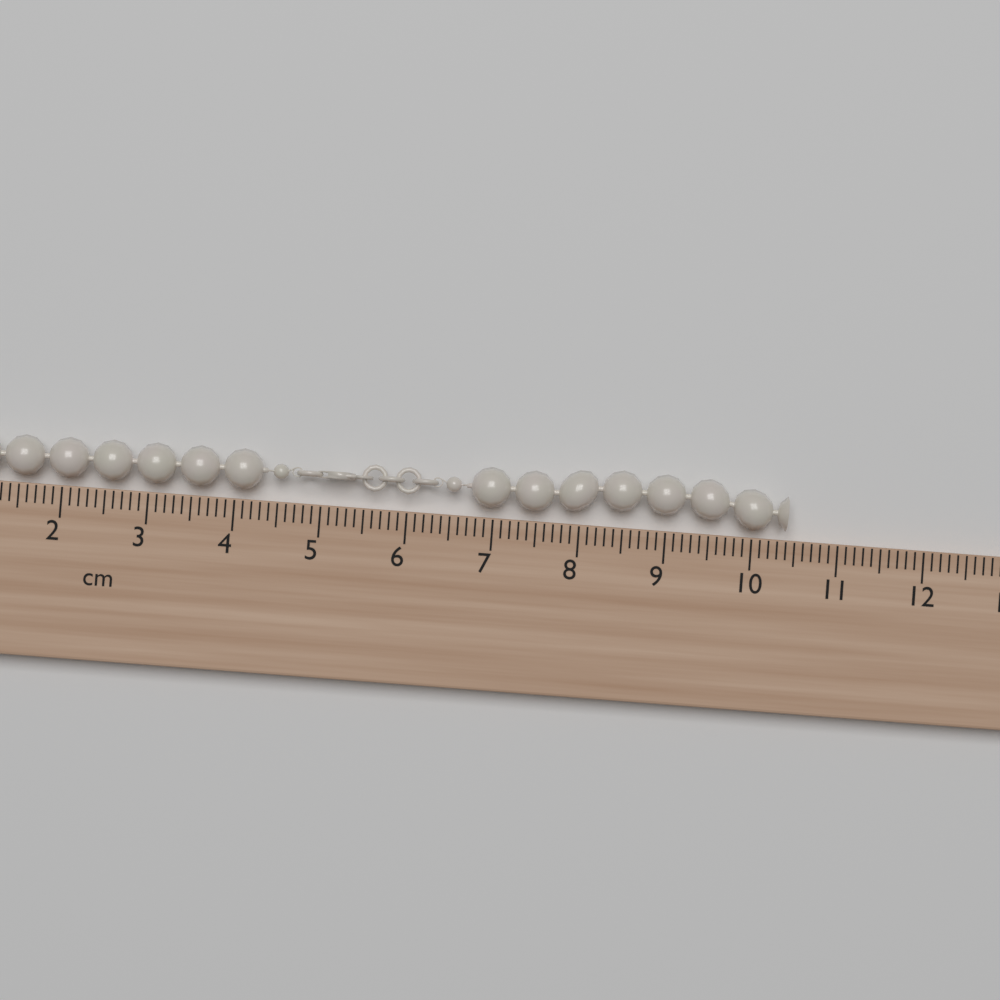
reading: 10.4 cm
